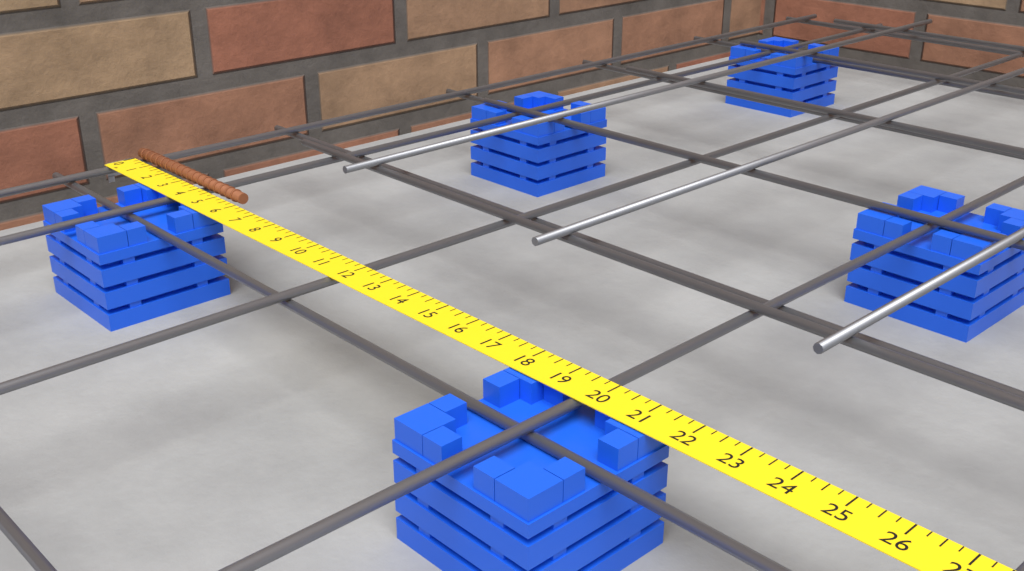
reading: 6.00 in
